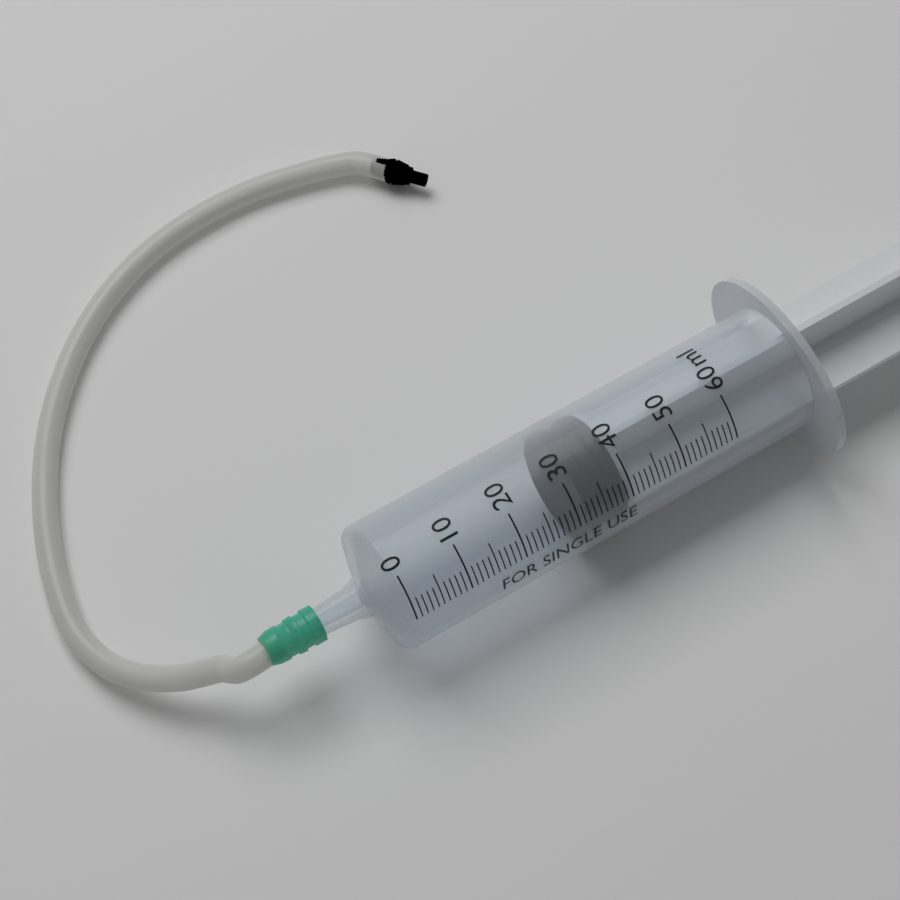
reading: 32 ml
